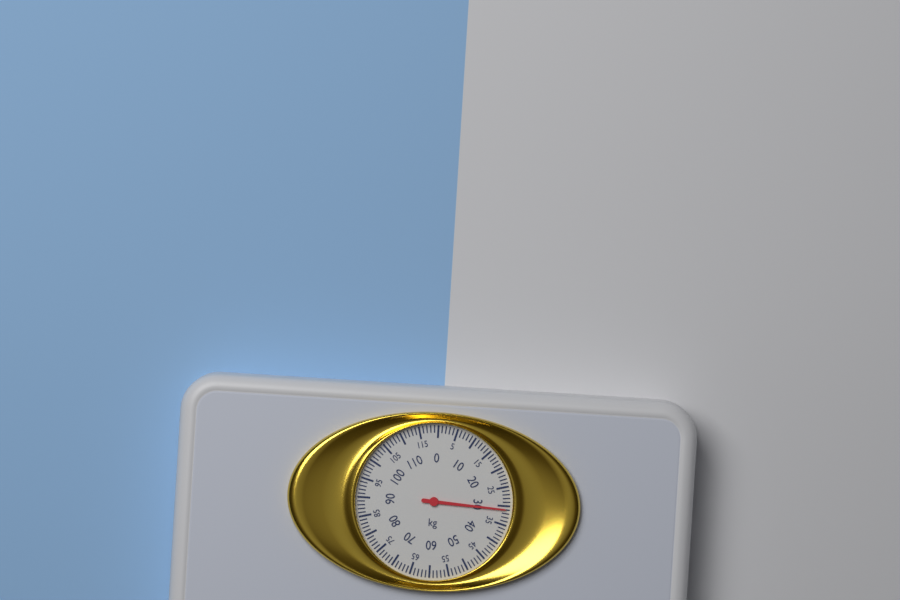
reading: 31 kg
